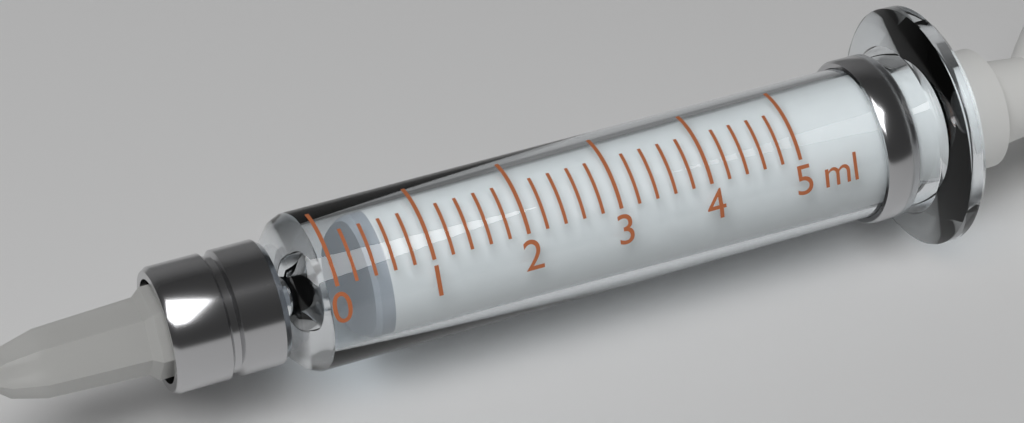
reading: 0.4 ml
